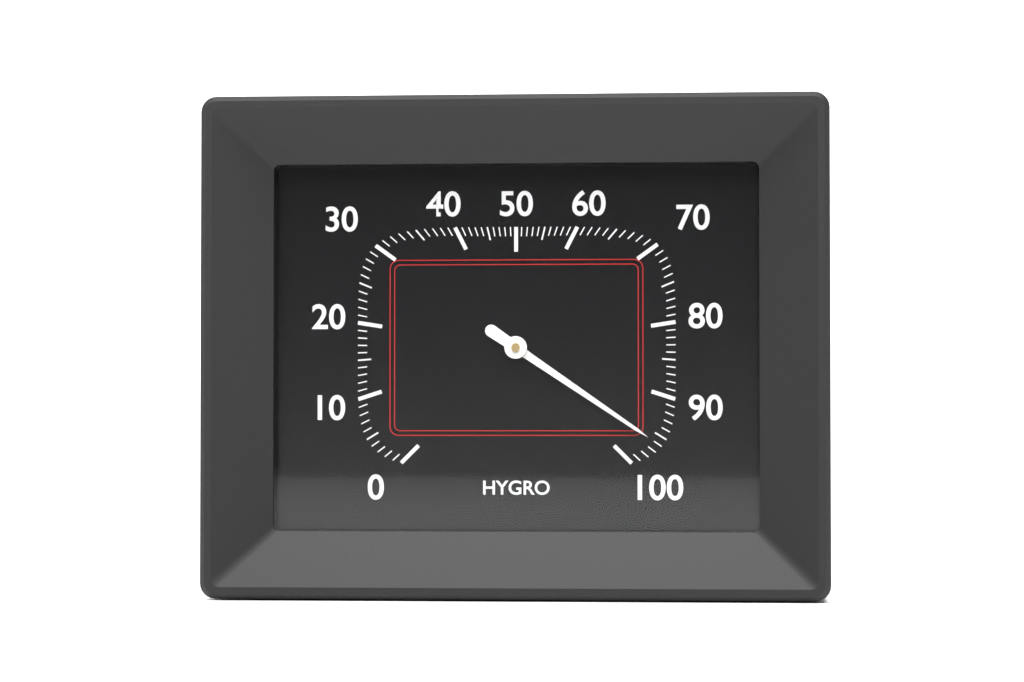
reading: 96 %
